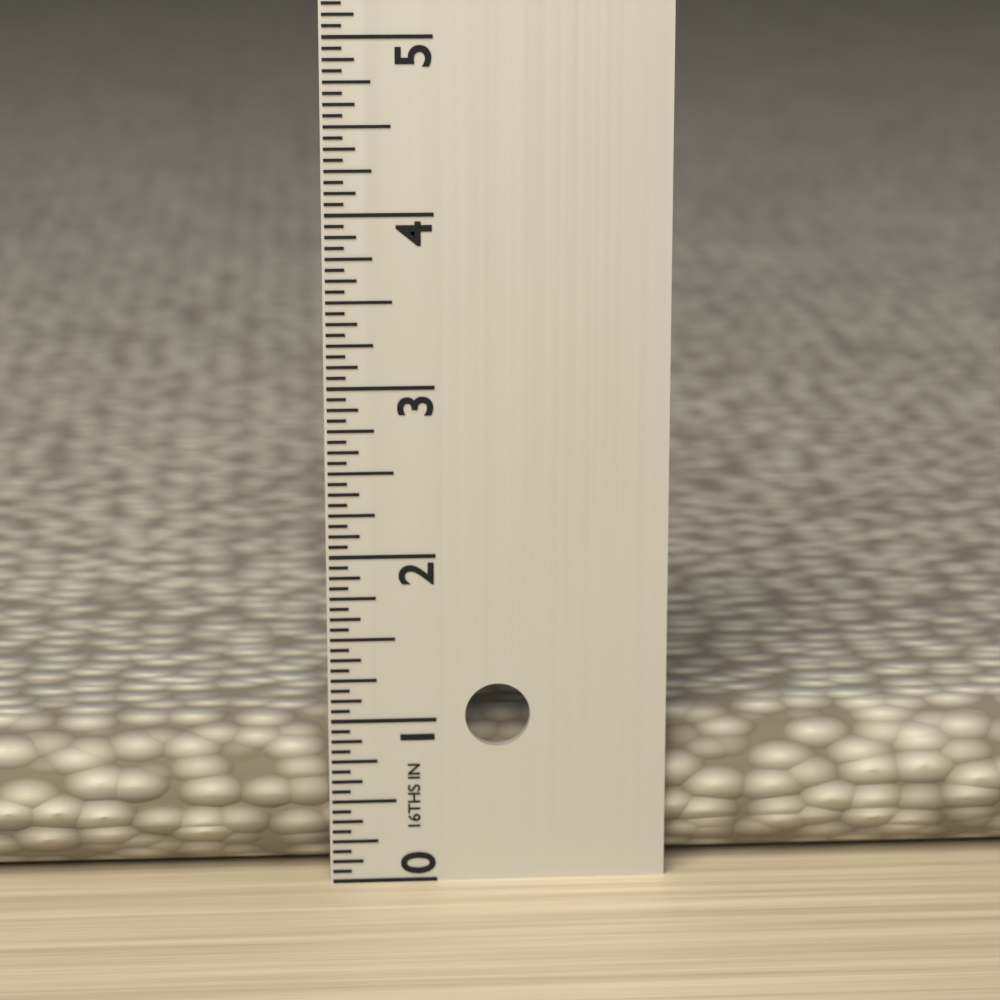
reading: 0.9375 in
